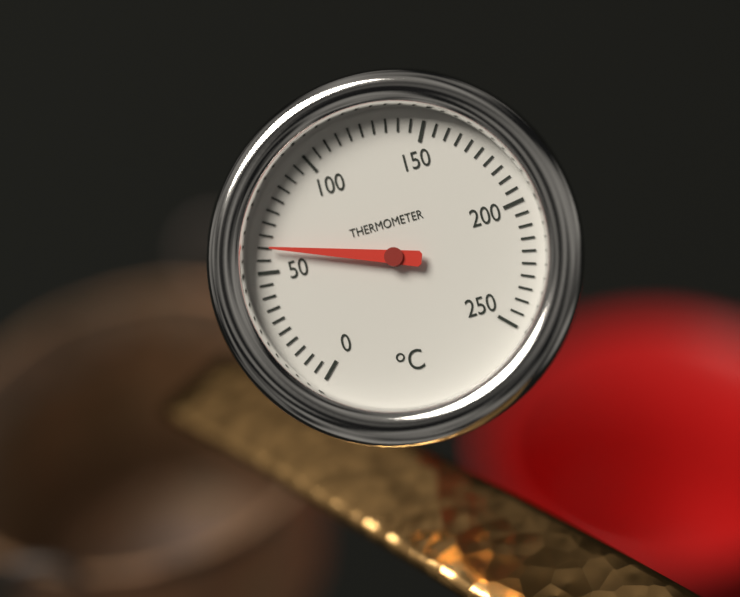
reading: 60 °C
